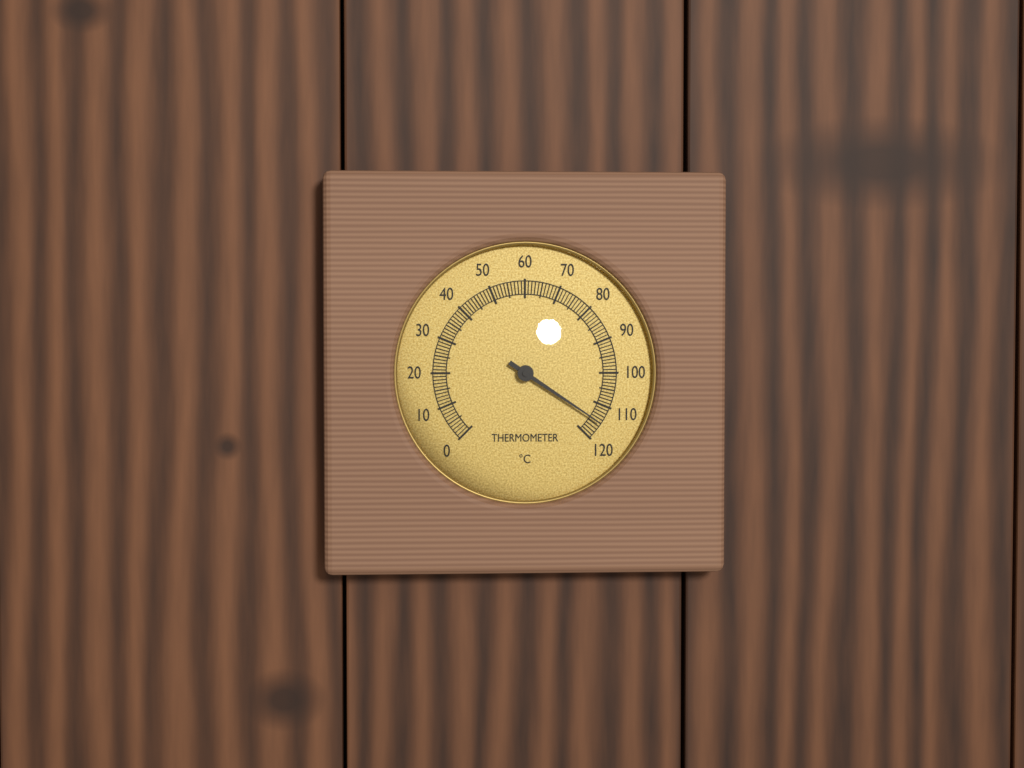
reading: 115 °C
